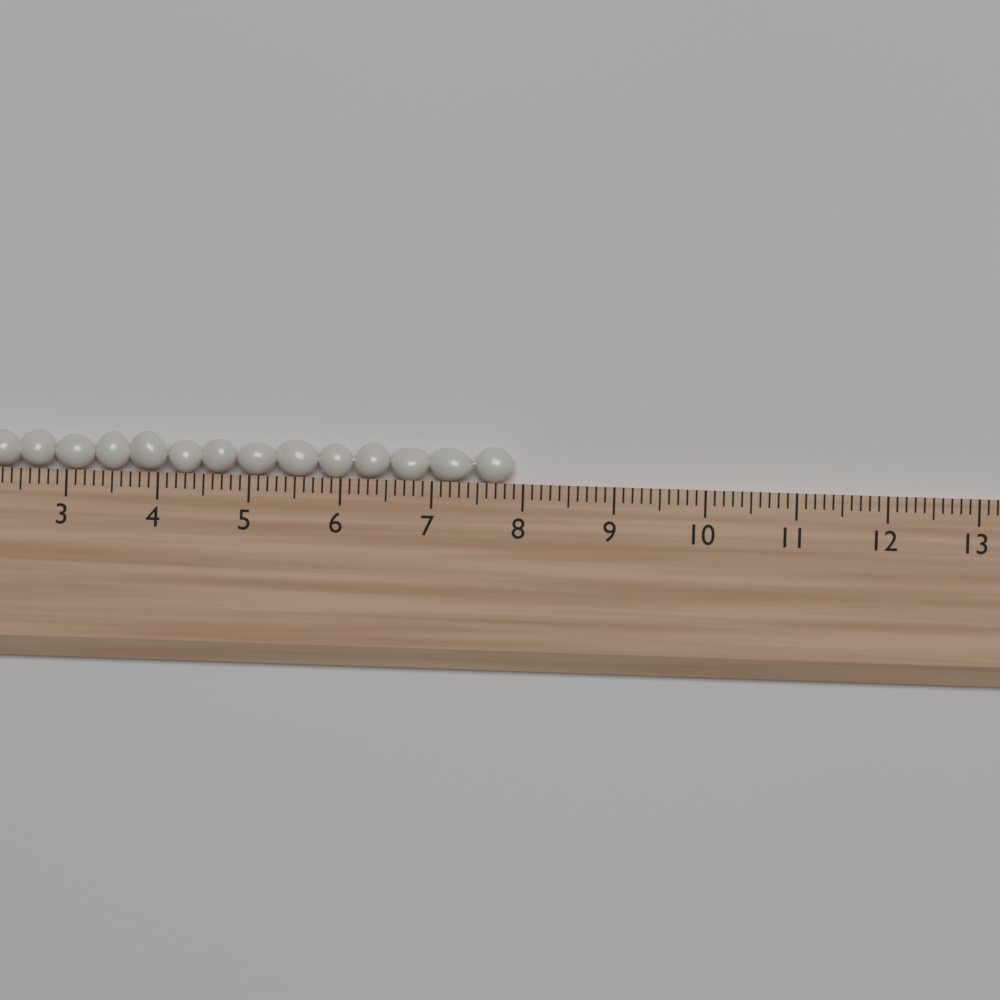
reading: 7.9 (no unit)
